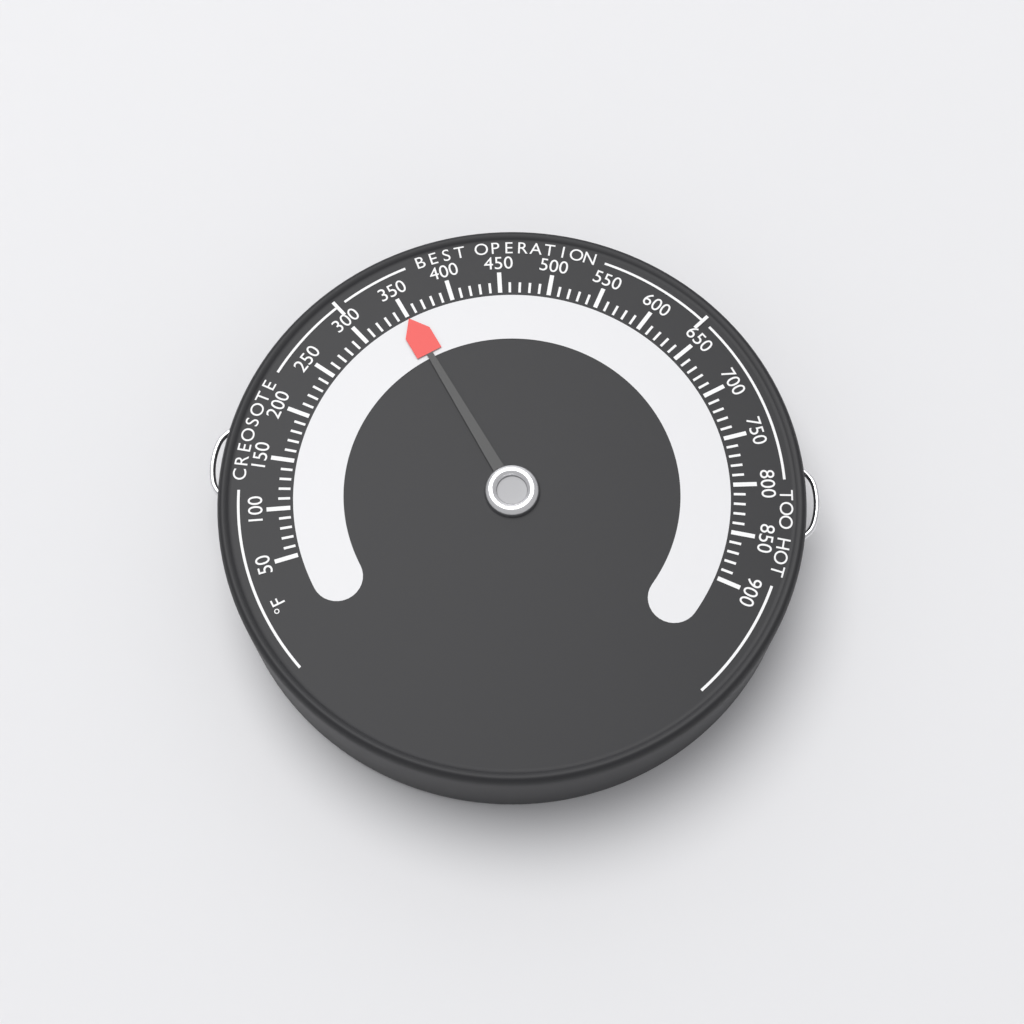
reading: 350 °F
